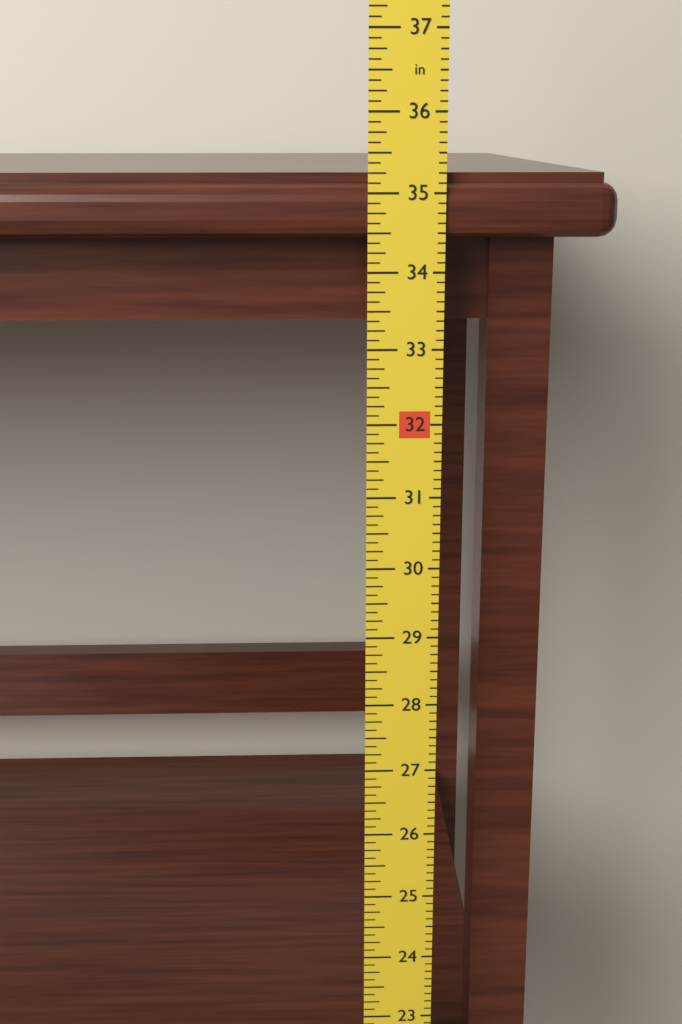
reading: 35.250 in
